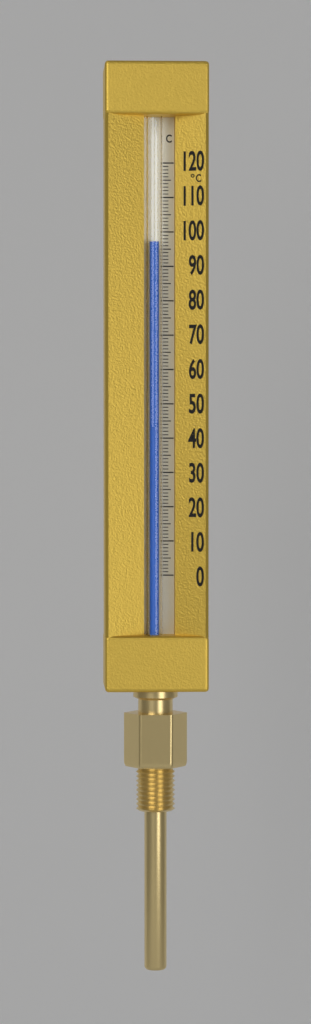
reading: 97 °C
